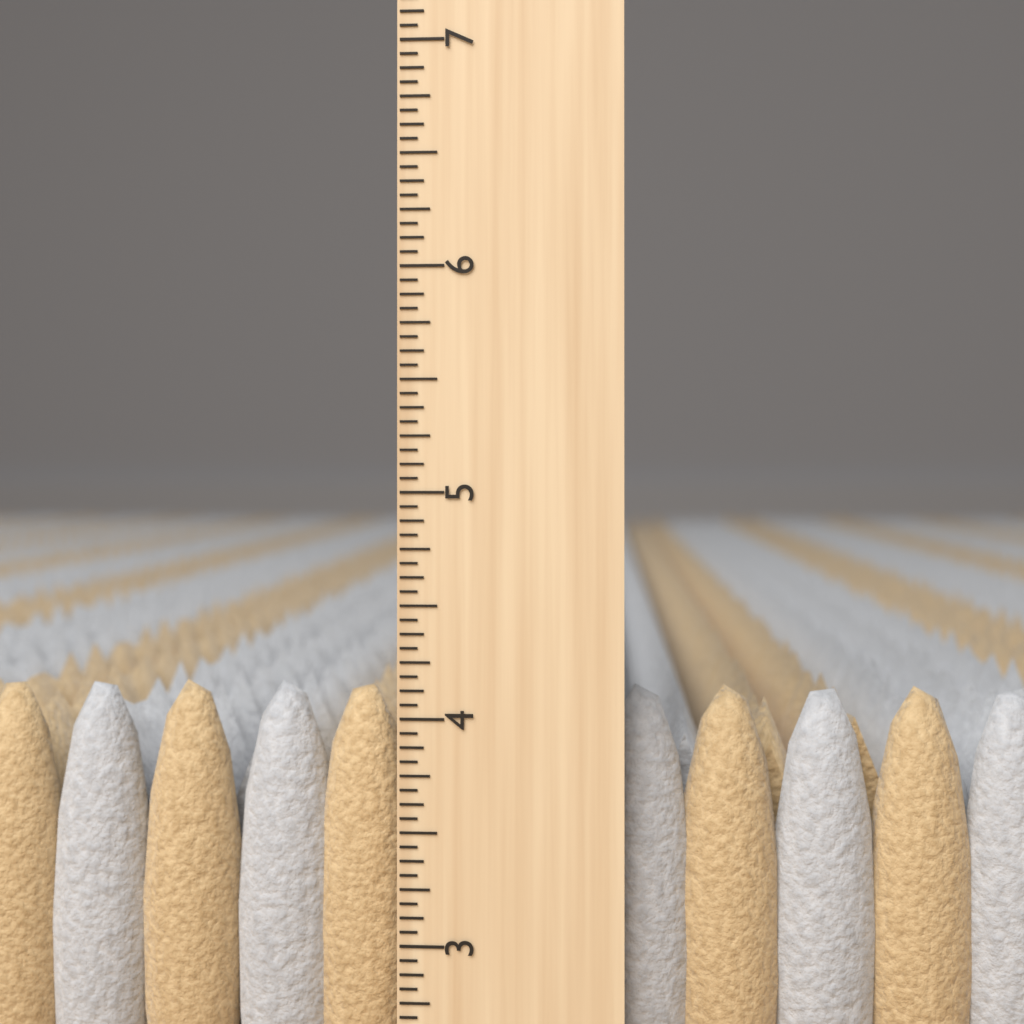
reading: 4.1250 inch
